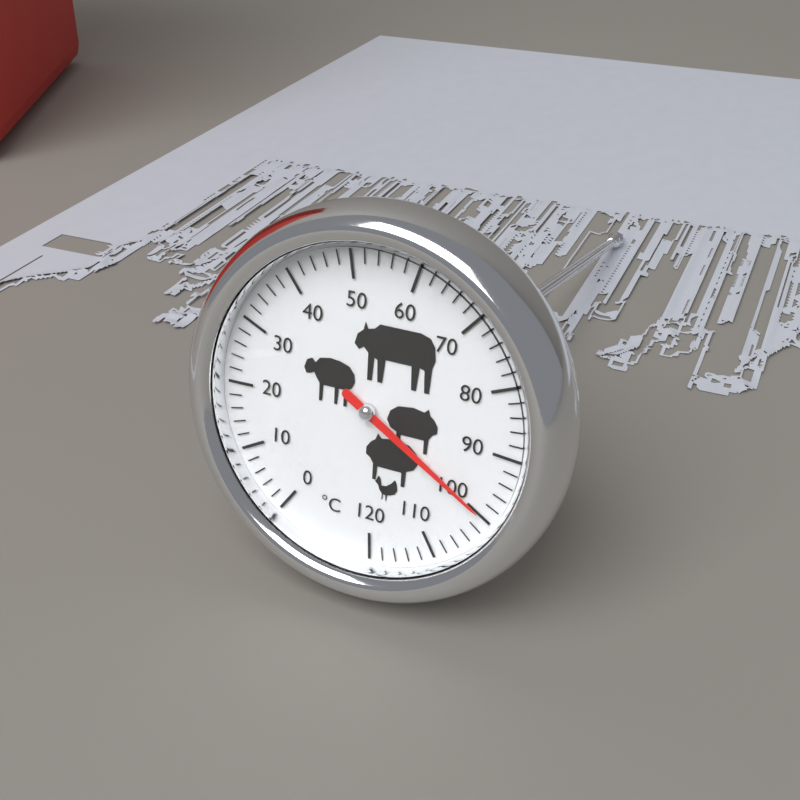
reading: 100 °C
